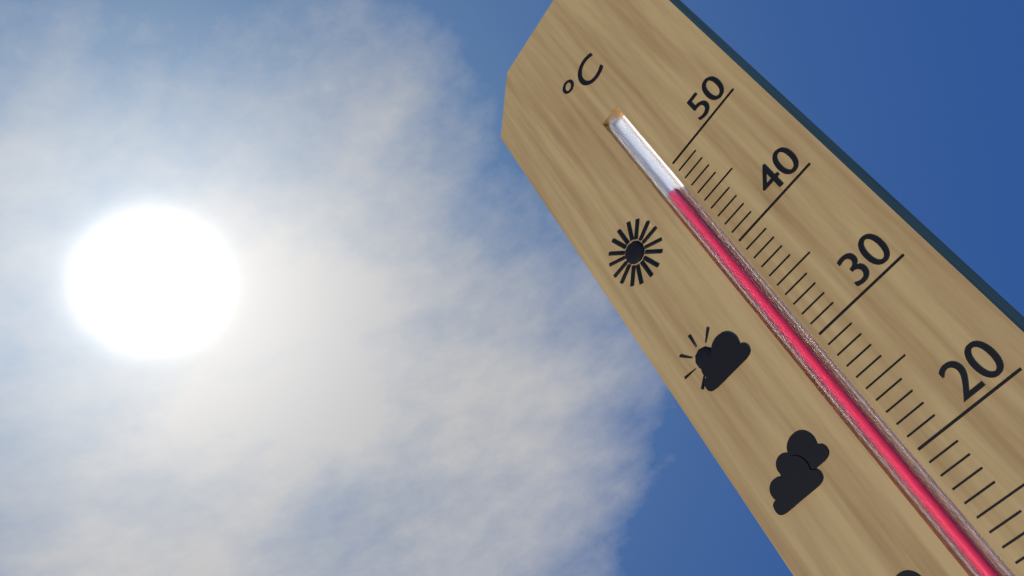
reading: 48 °C
